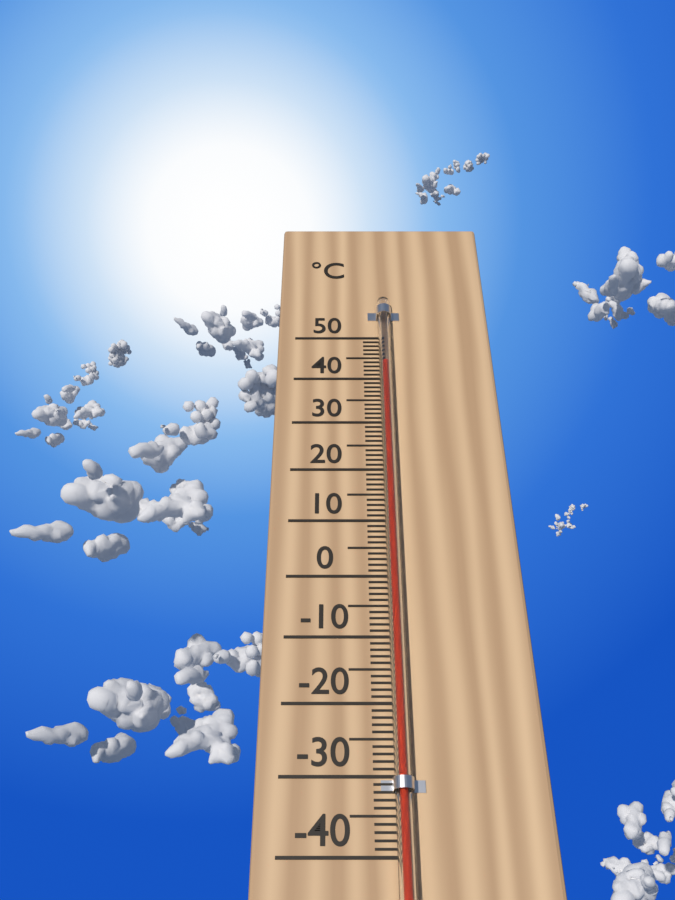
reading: 43 °C
